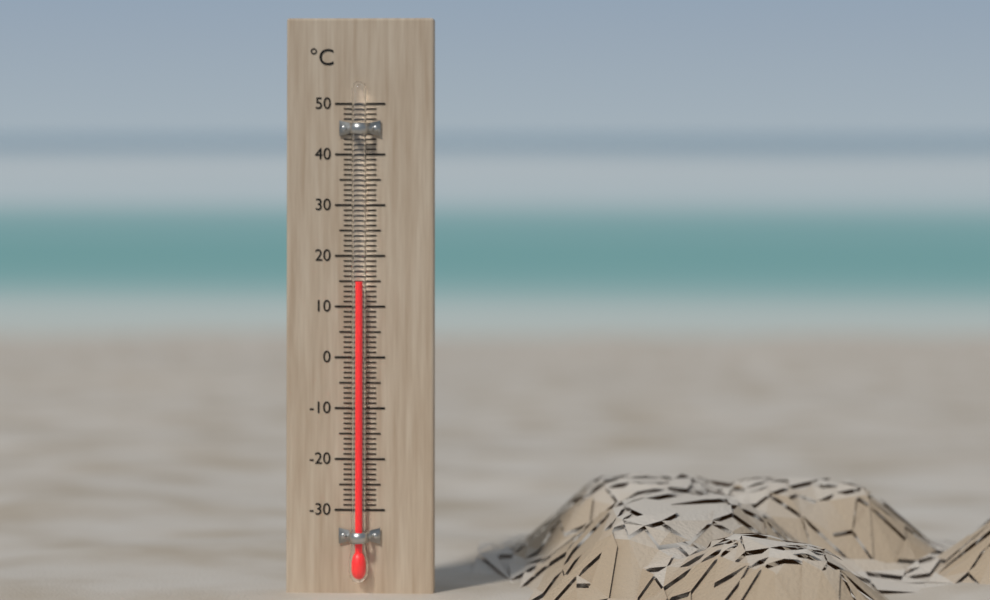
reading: 15 °C
